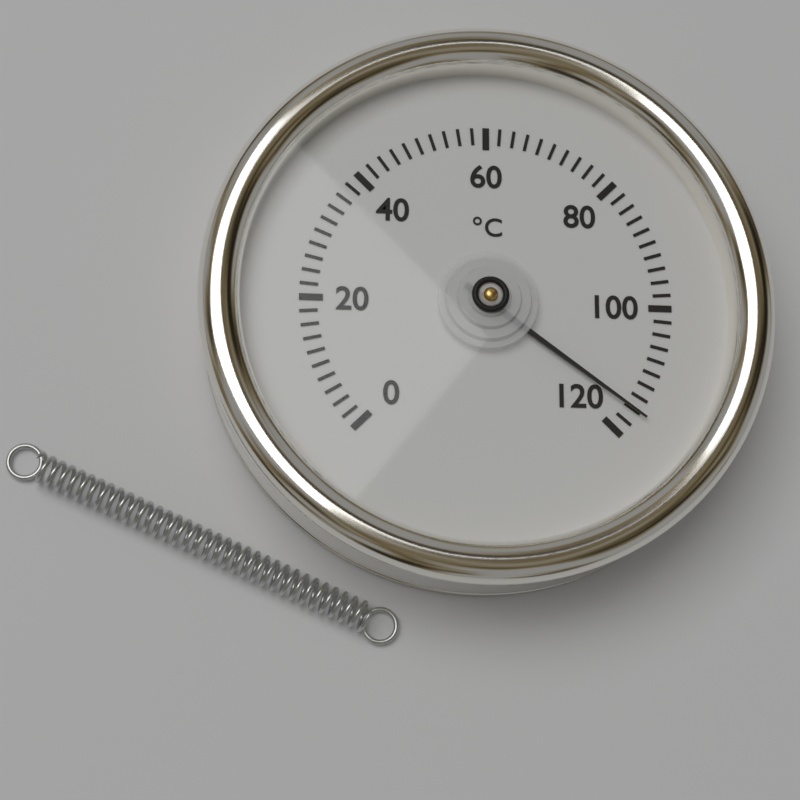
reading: 116 °C
